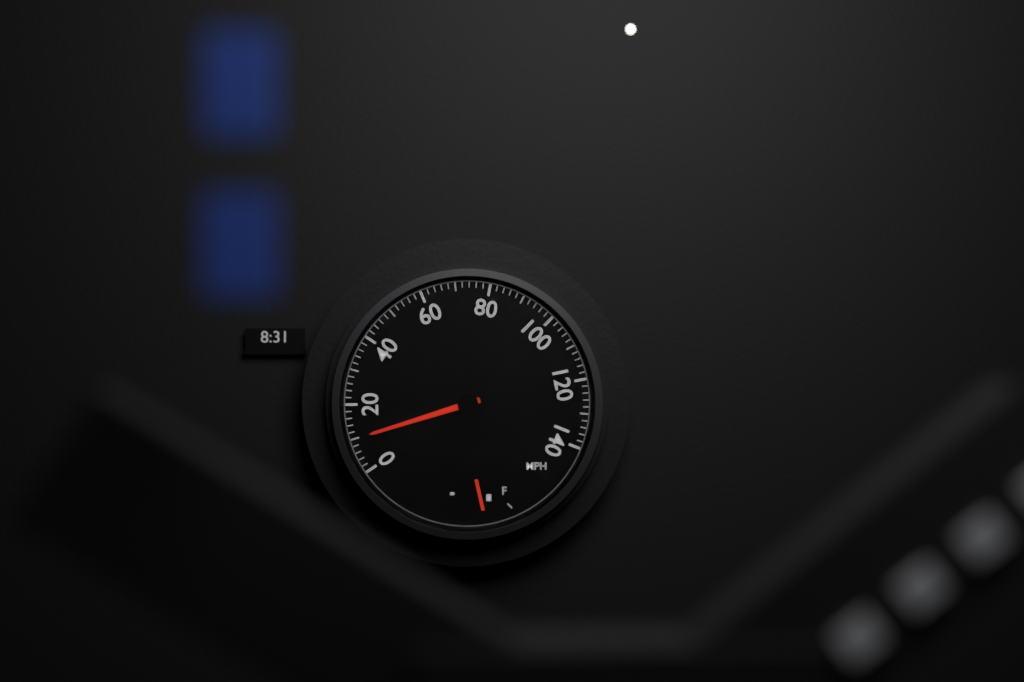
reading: 10 mph
